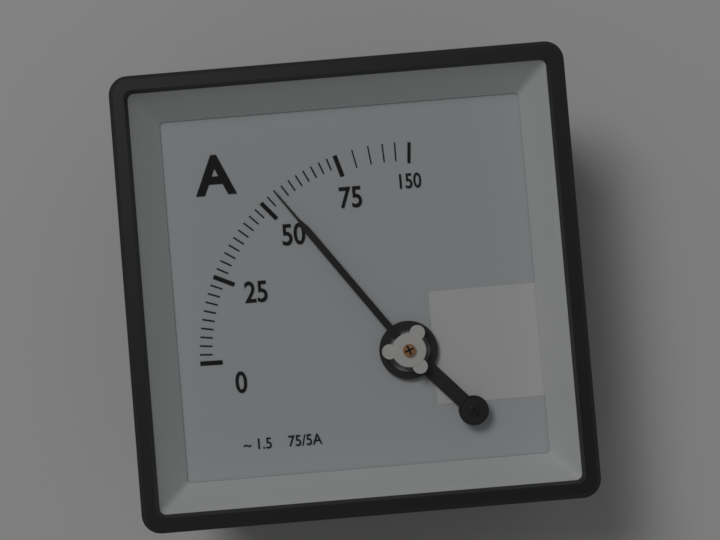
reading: 55.0 A
